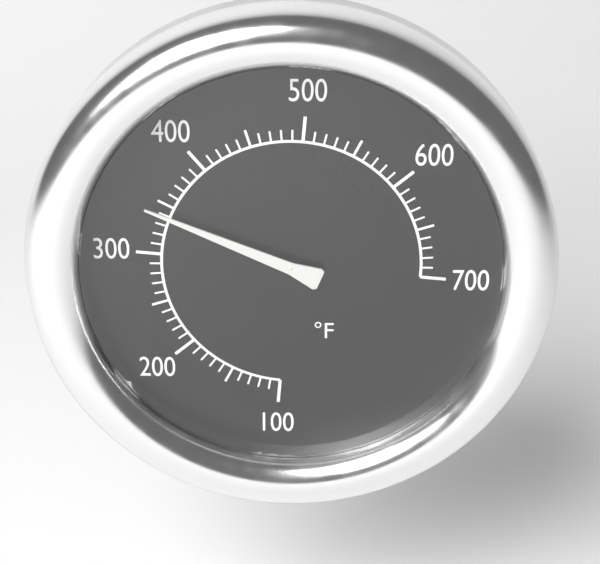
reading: 340 °F
